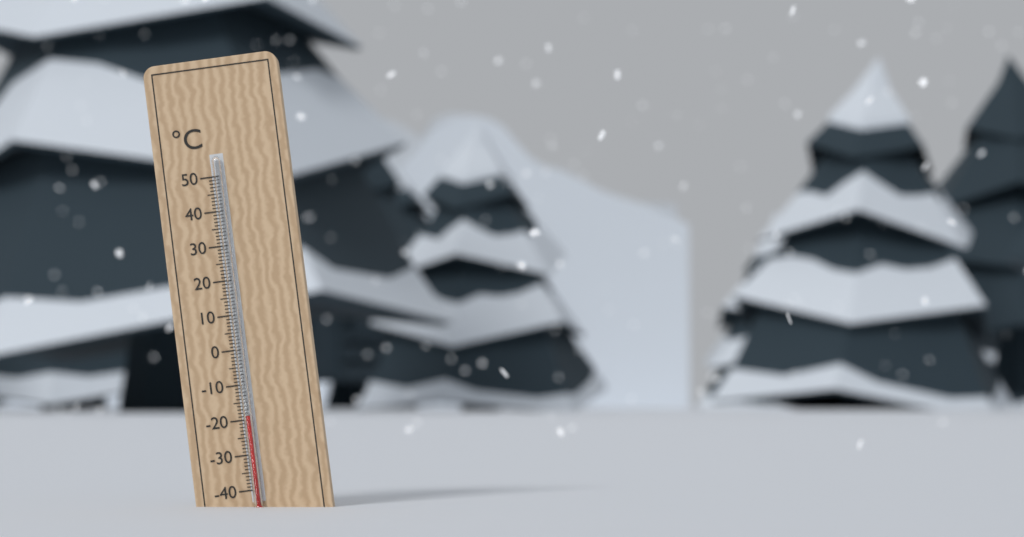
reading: -19 °C
